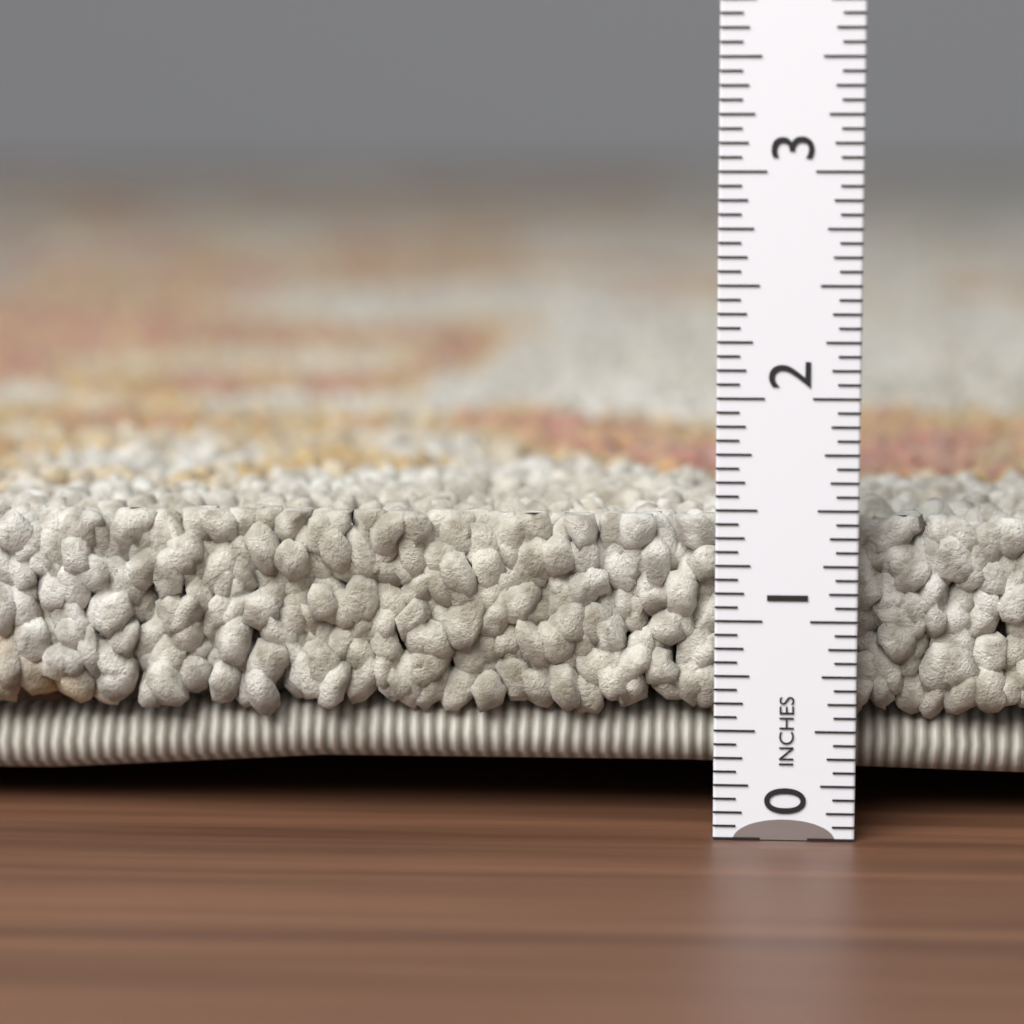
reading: 1.4375 in
